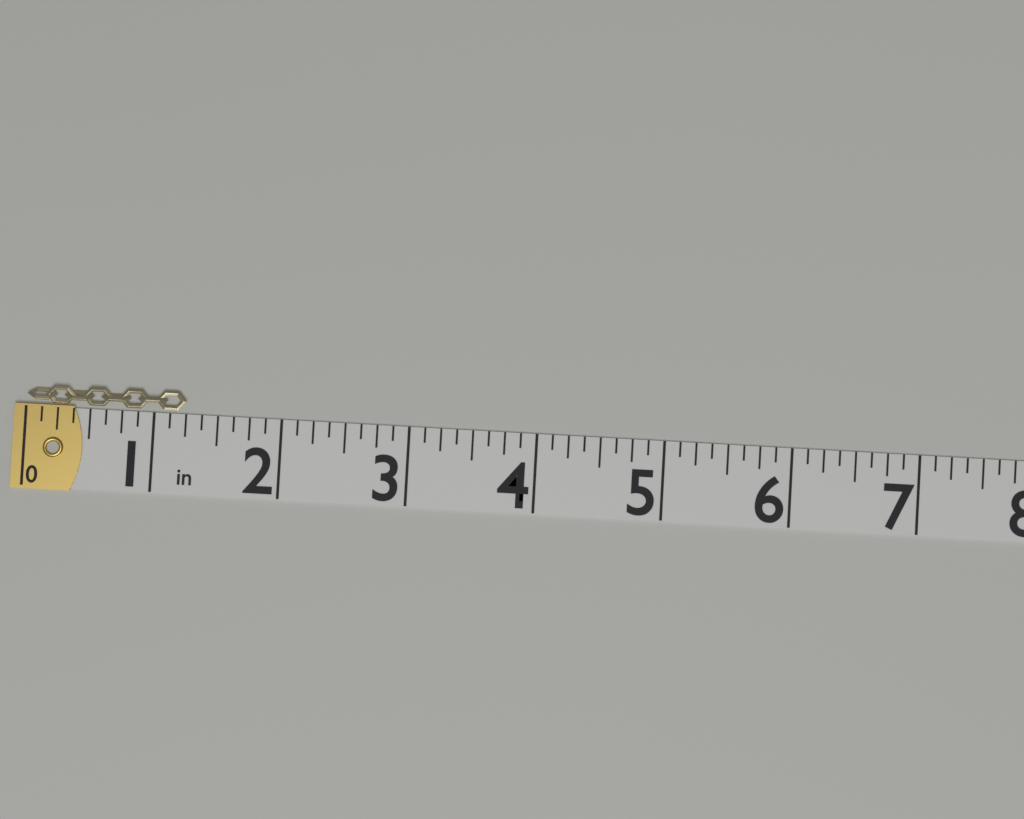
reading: 1.250 in
